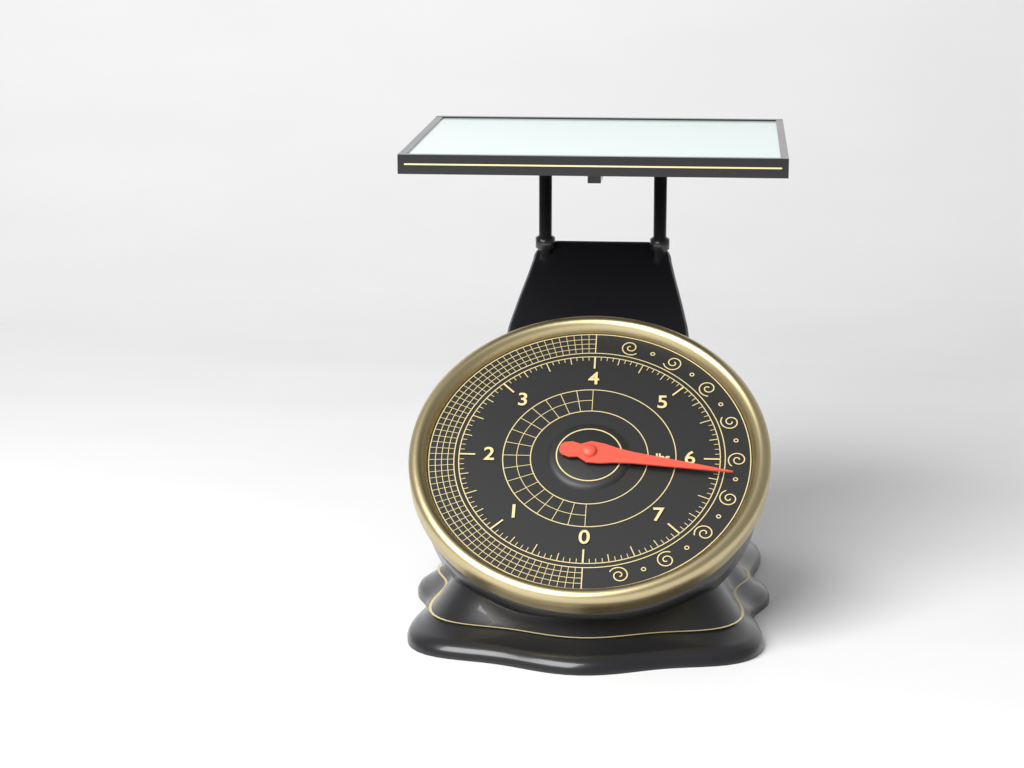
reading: 6.1875 lbs
